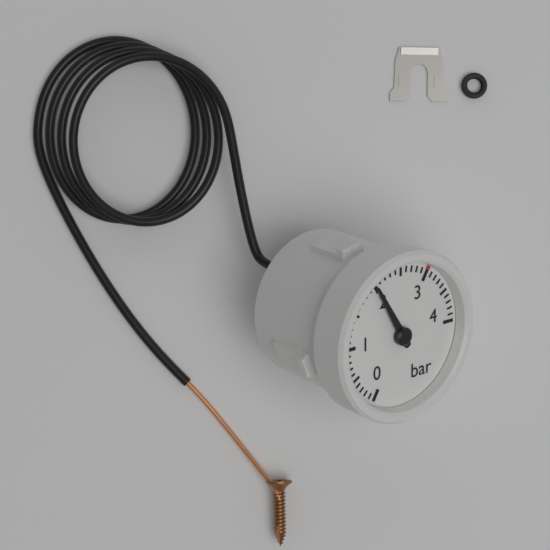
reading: 2.0 bar
